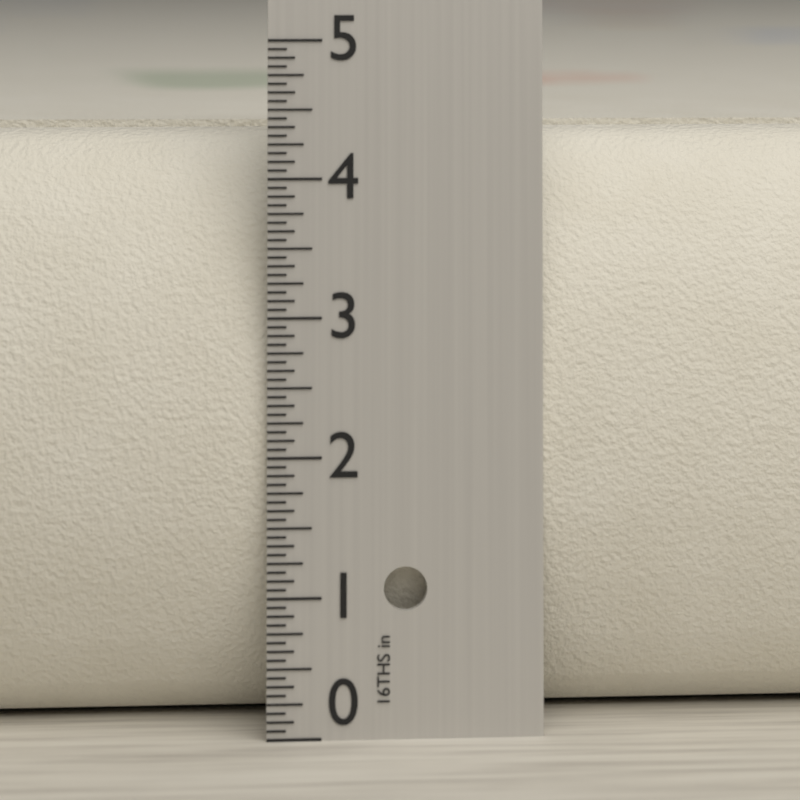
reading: 4.3125 in
